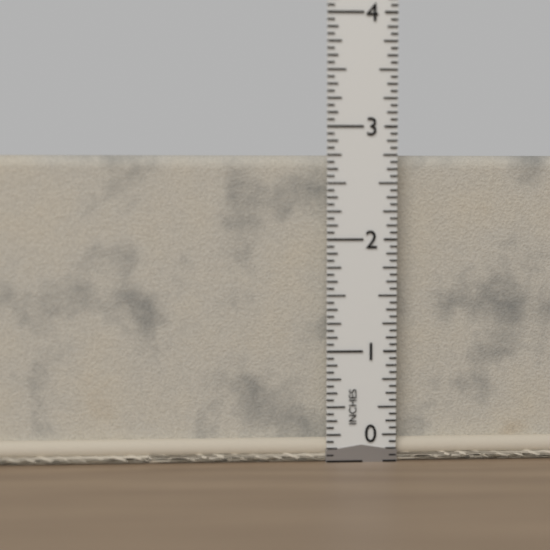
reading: 2.7500 in
